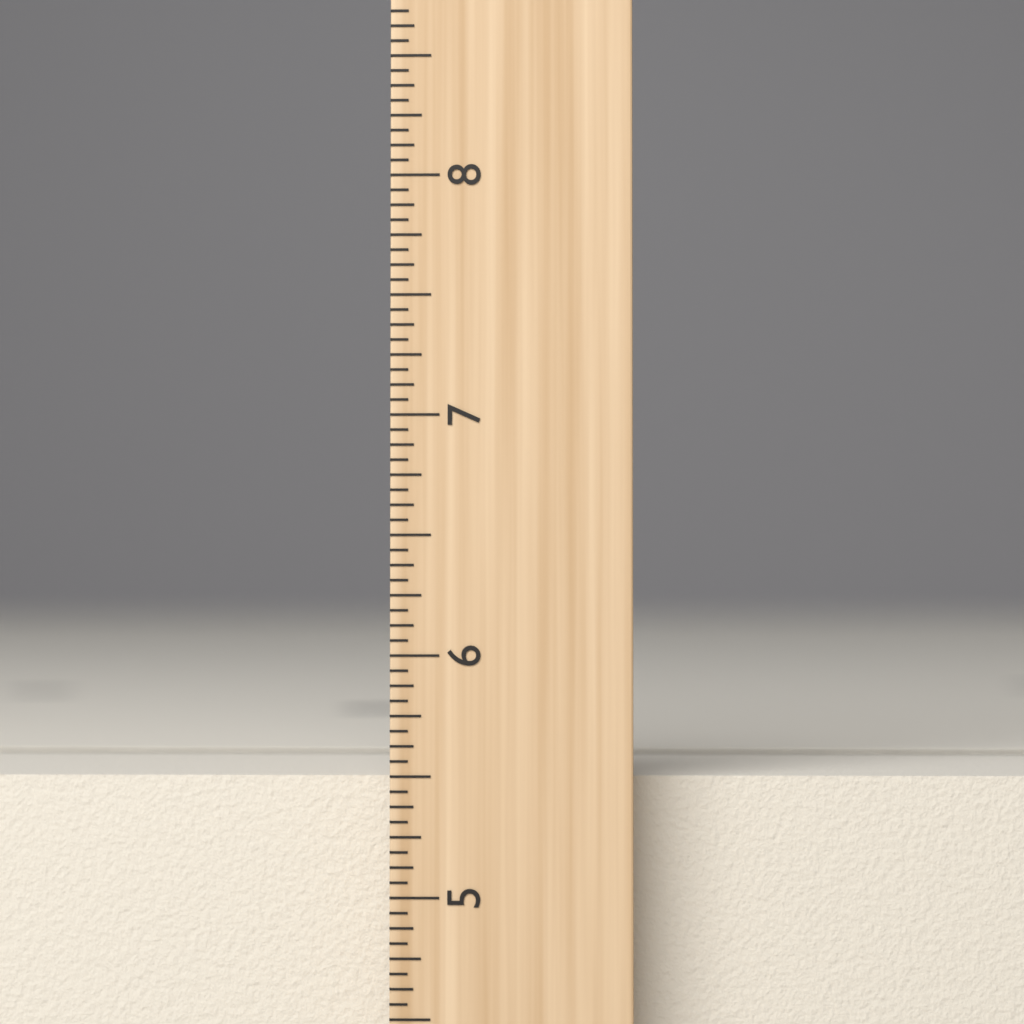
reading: 5.5000 inch
